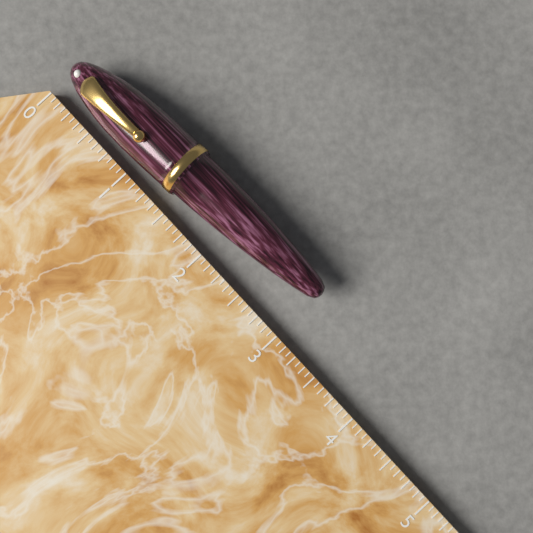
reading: 3.0000 (no unit)
